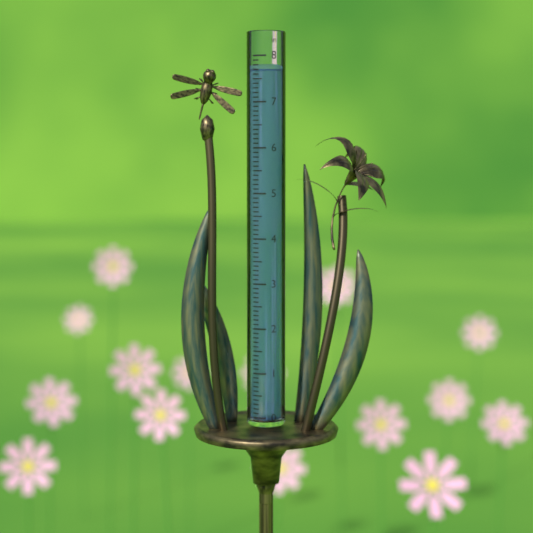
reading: 7.7 in
